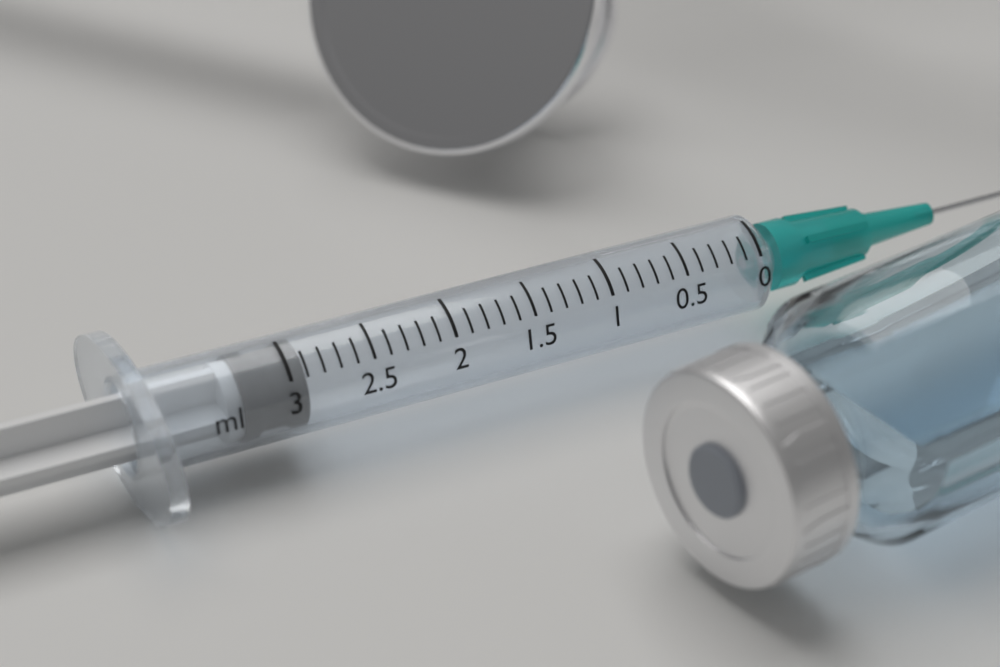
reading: 2.9 ml
